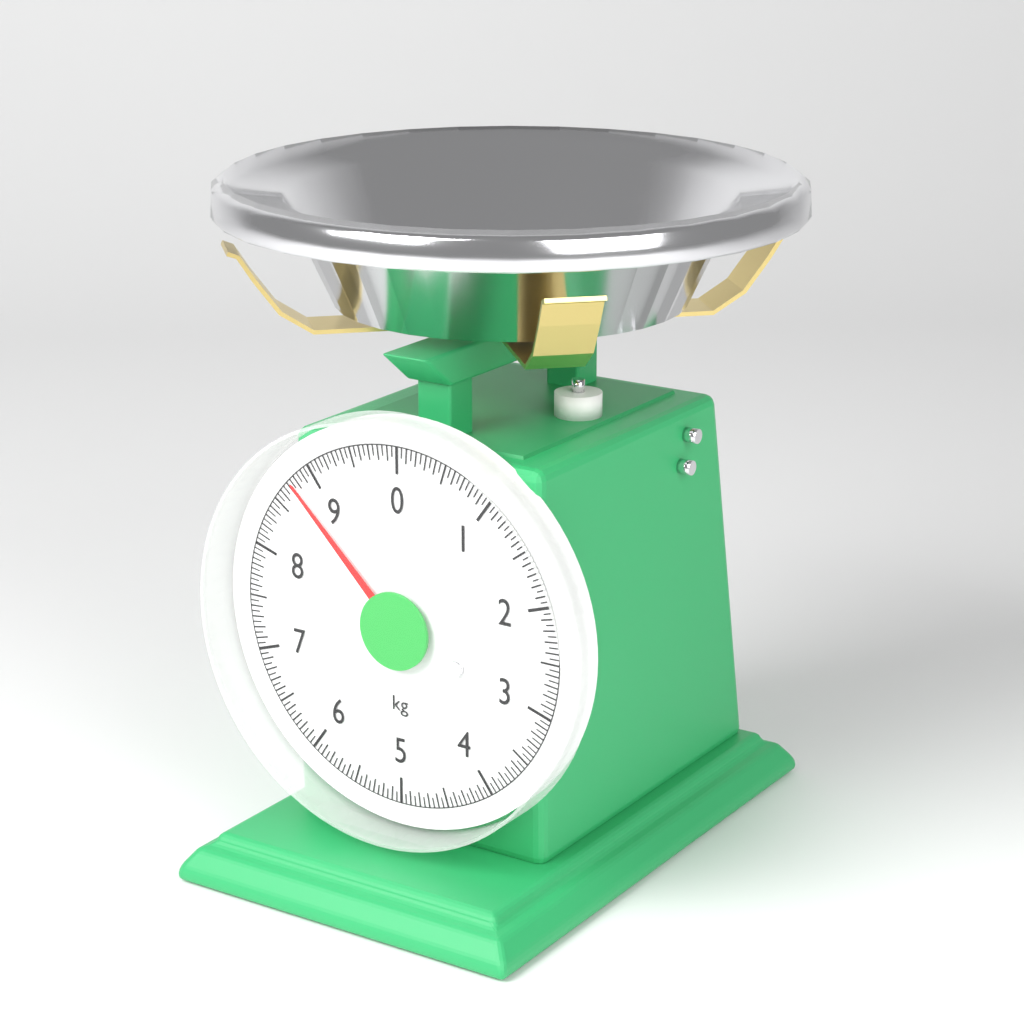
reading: 8.75 kg
